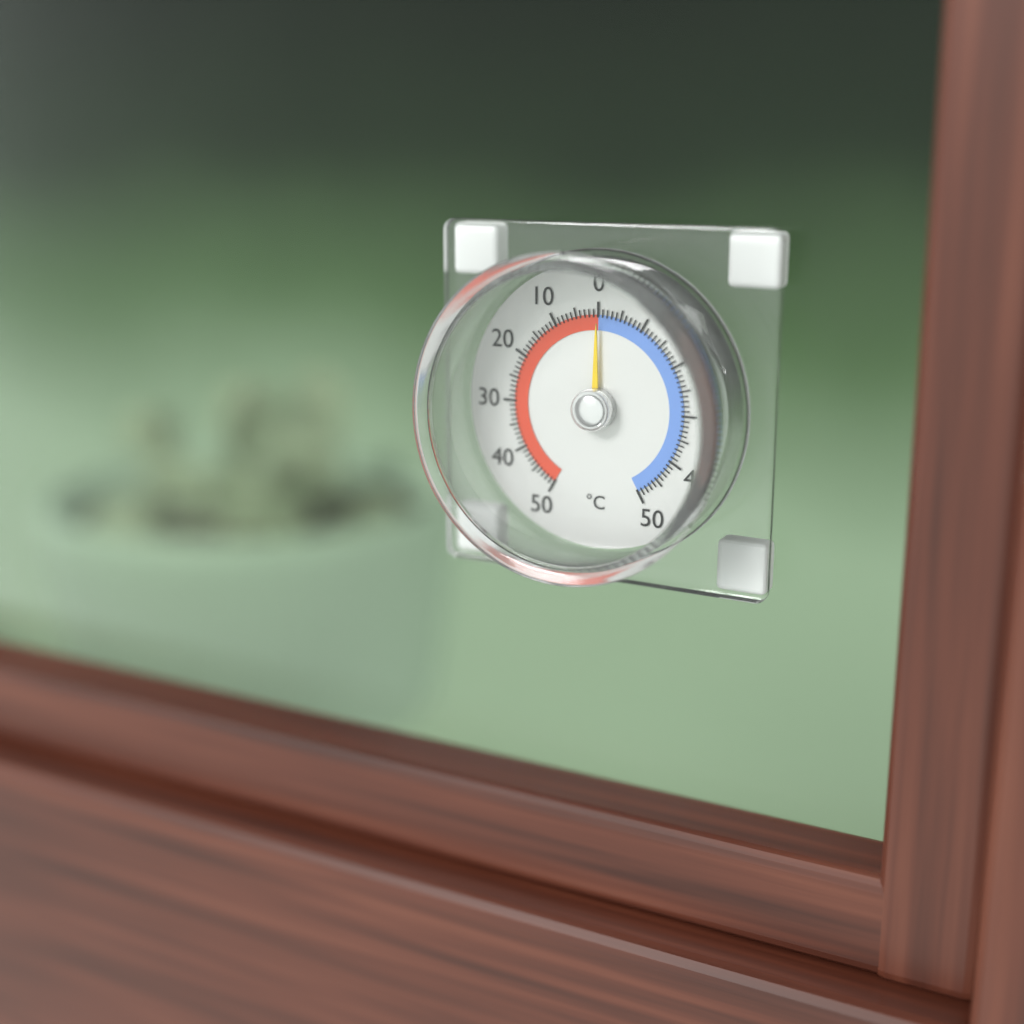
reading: 0 °C
